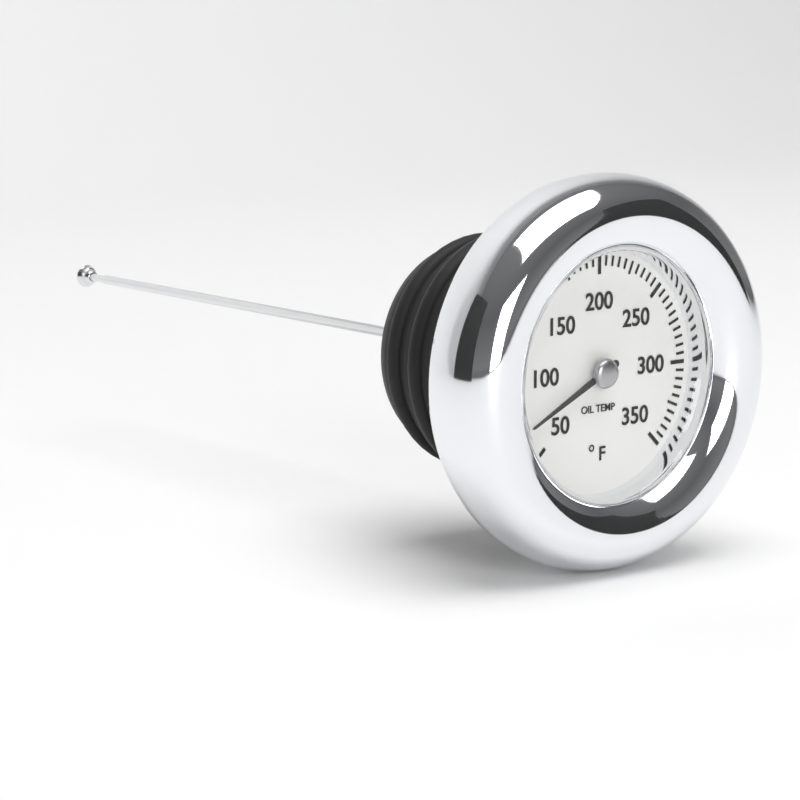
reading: 70 °F
